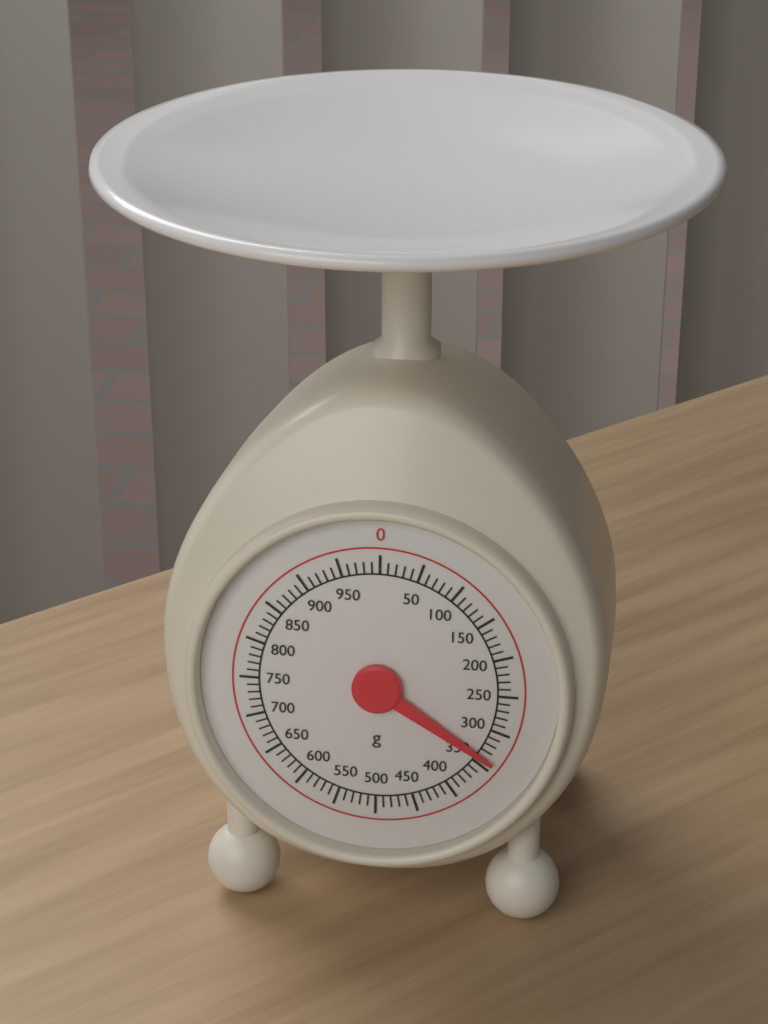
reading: 340 g
